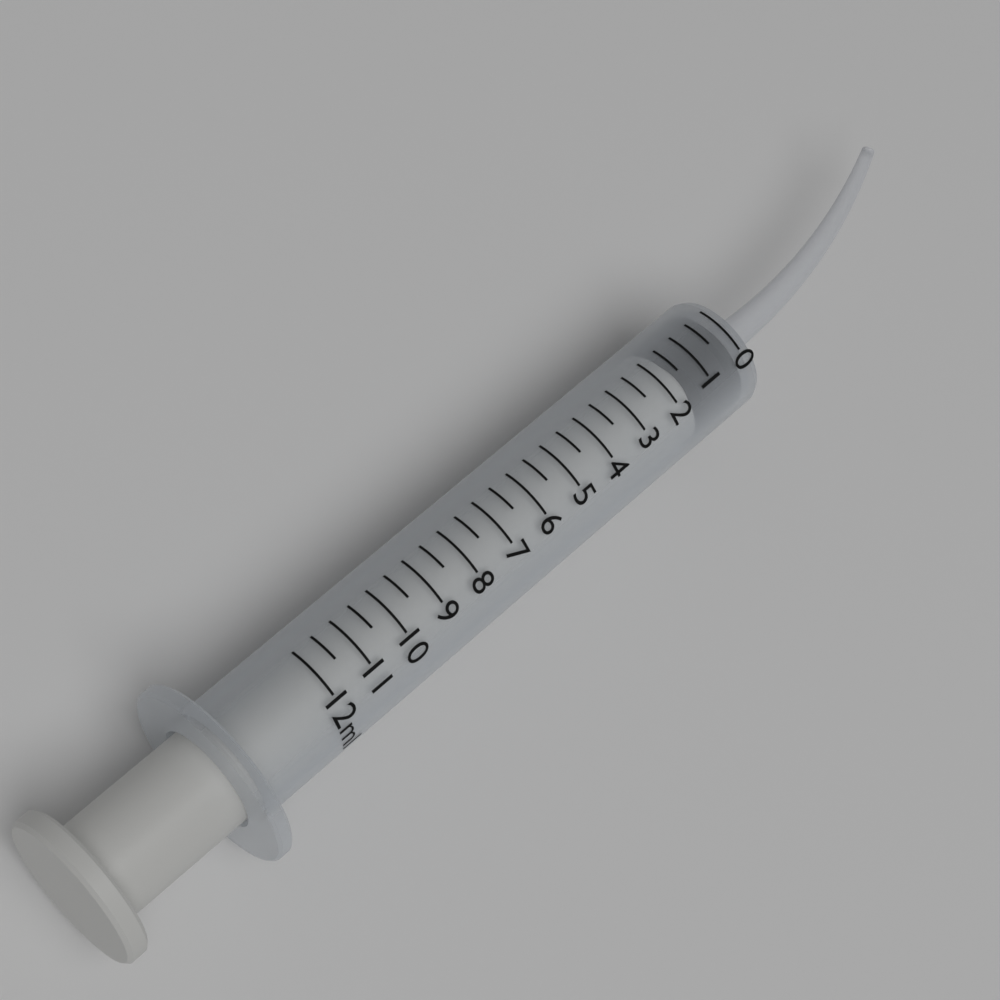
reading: 0.0 ml
